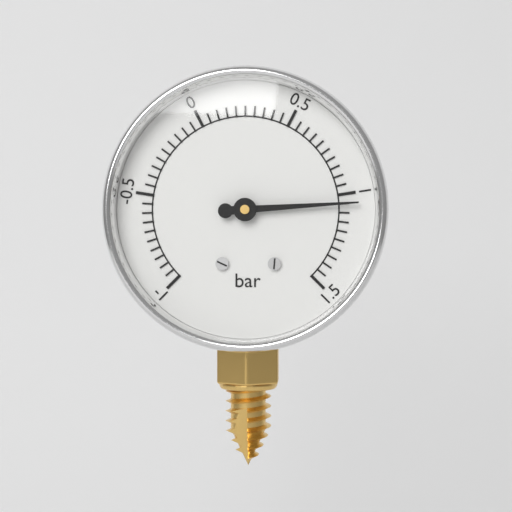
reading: 1.05 bar
